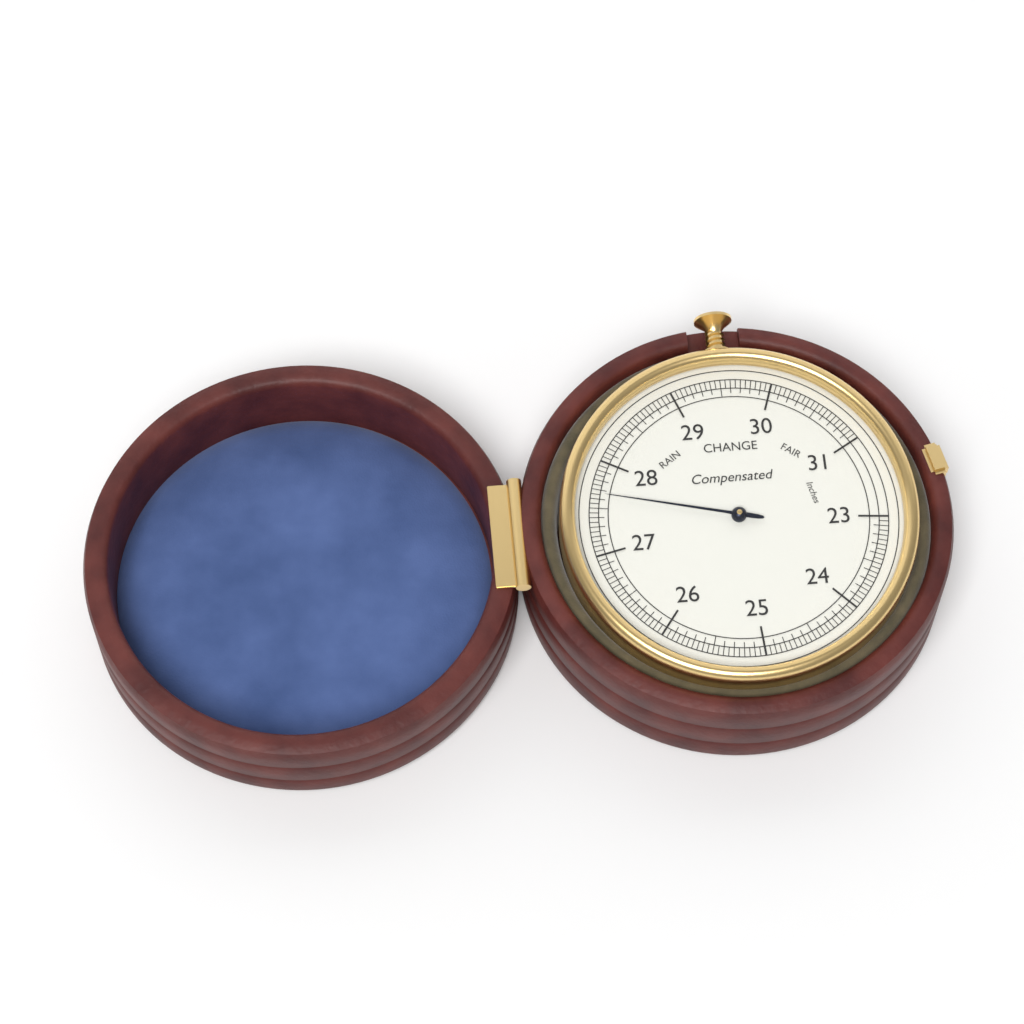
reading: 27.65 inches
